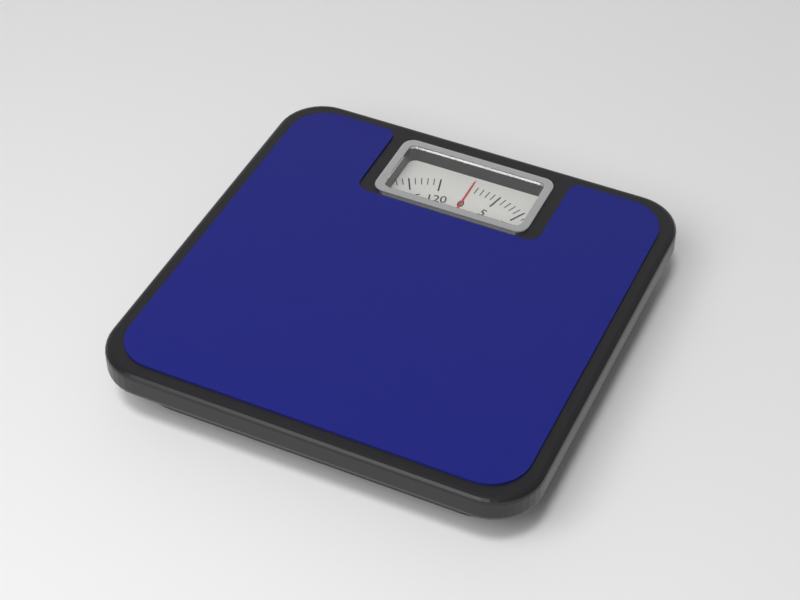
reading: 0 kg
